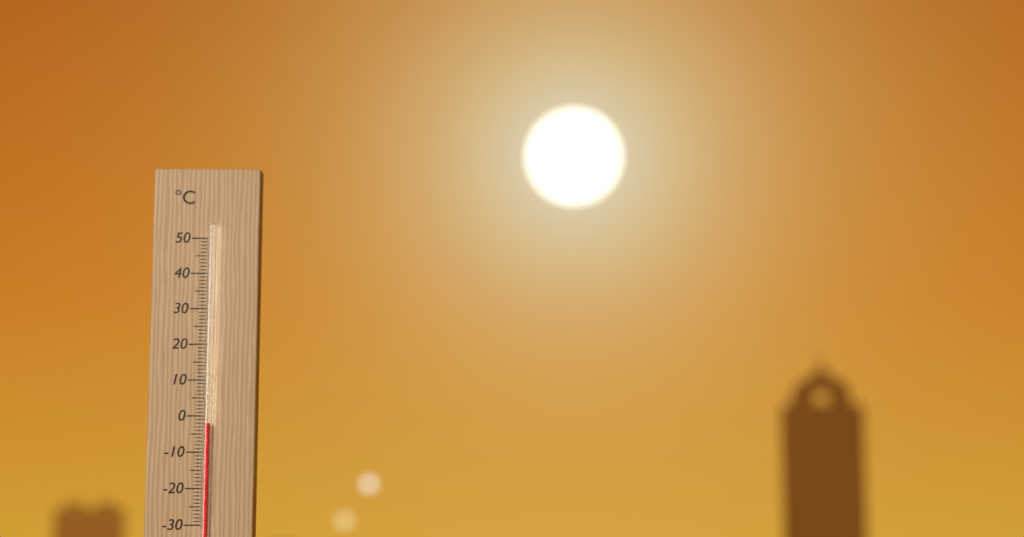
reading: -2 °C
